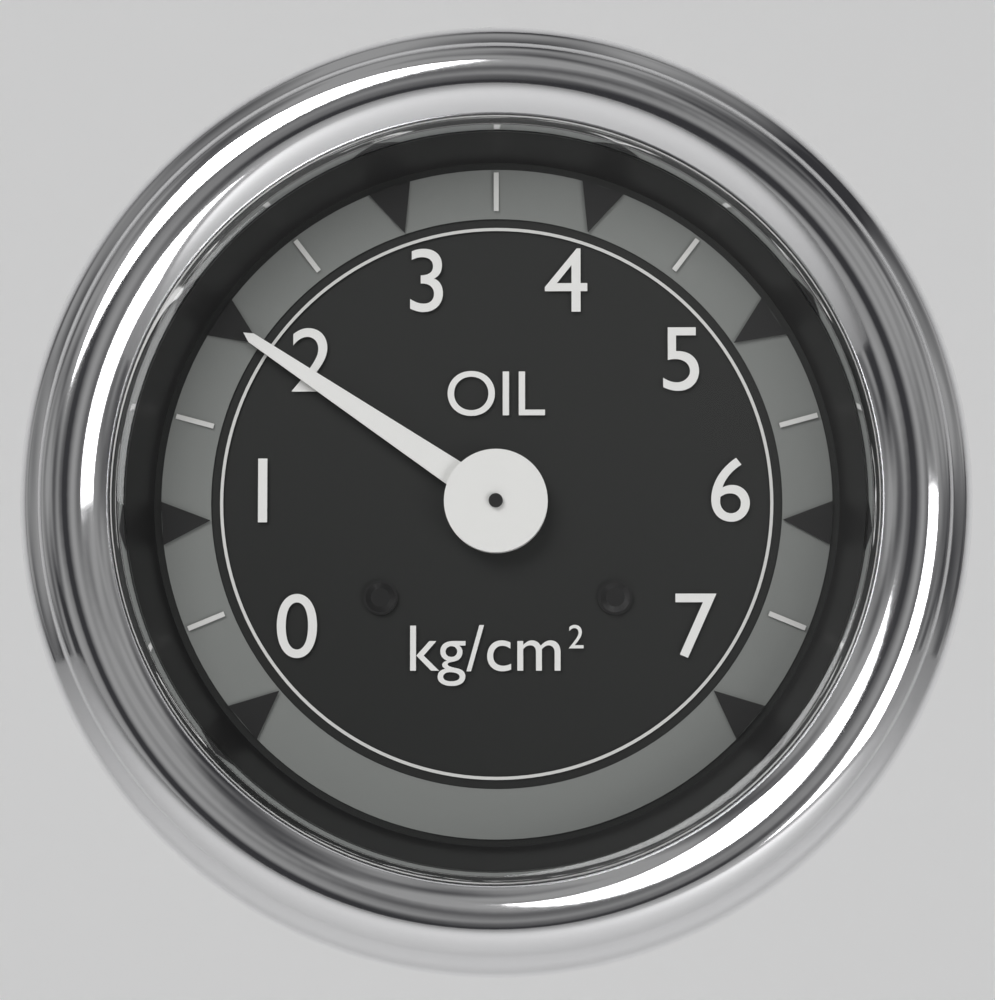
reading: 2.0 kg/cm²
